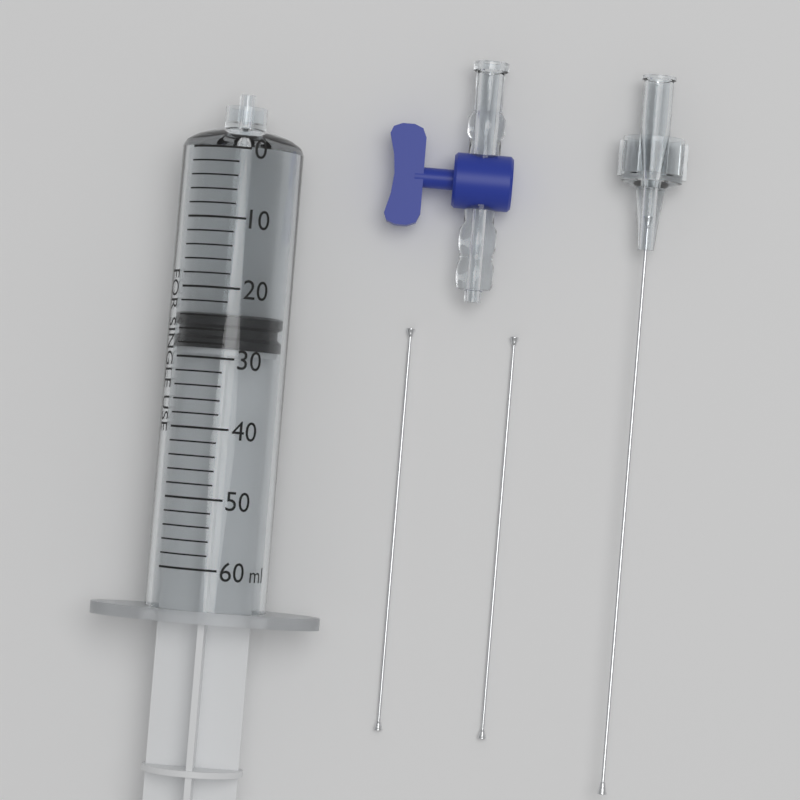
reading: 24 ml
